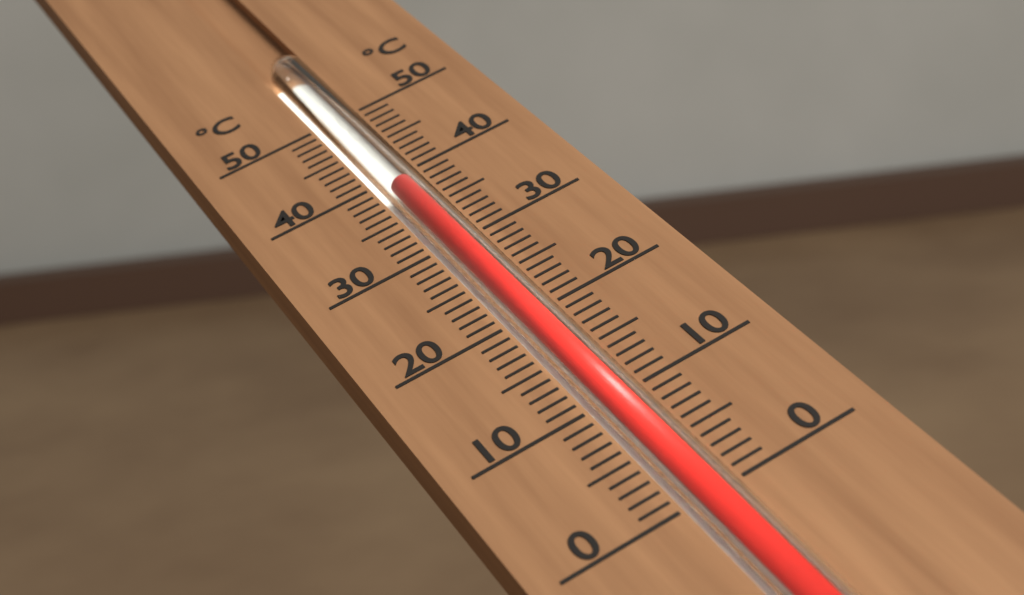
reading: 38 °C
